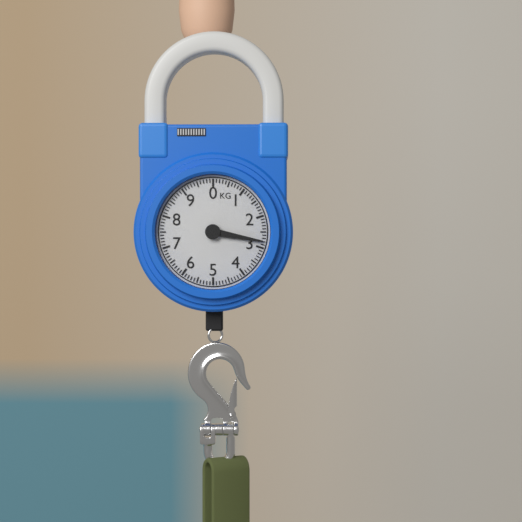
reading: 2.8 kg
